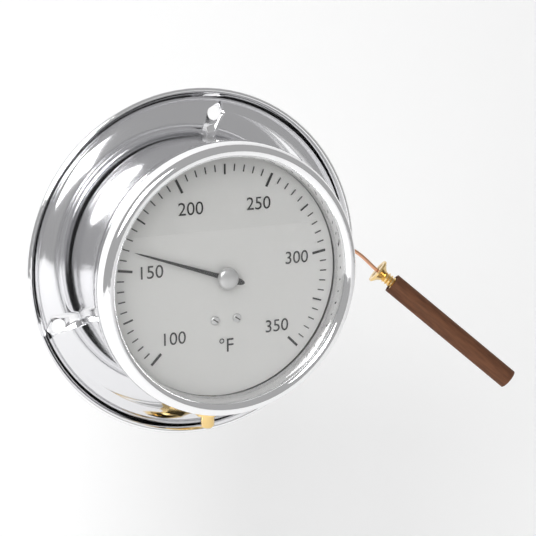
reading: 160 °F
